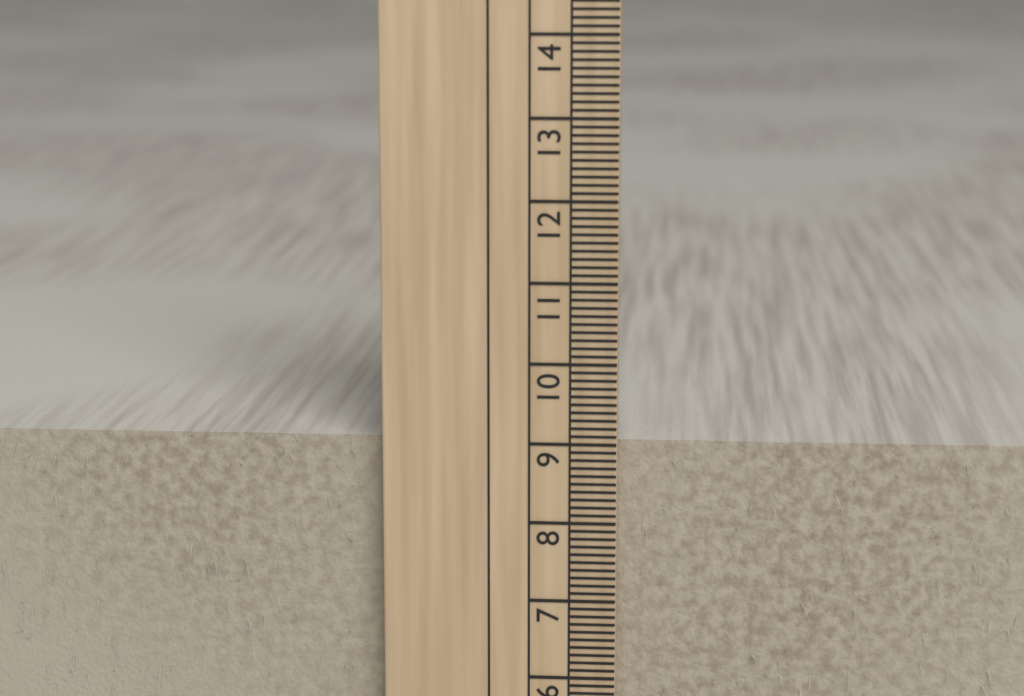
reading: 9.0 cm
